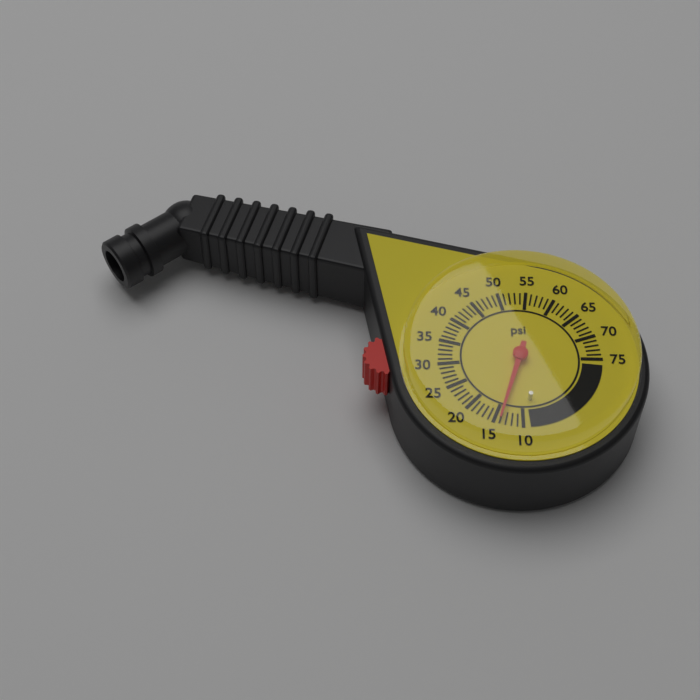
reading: 14 psi
